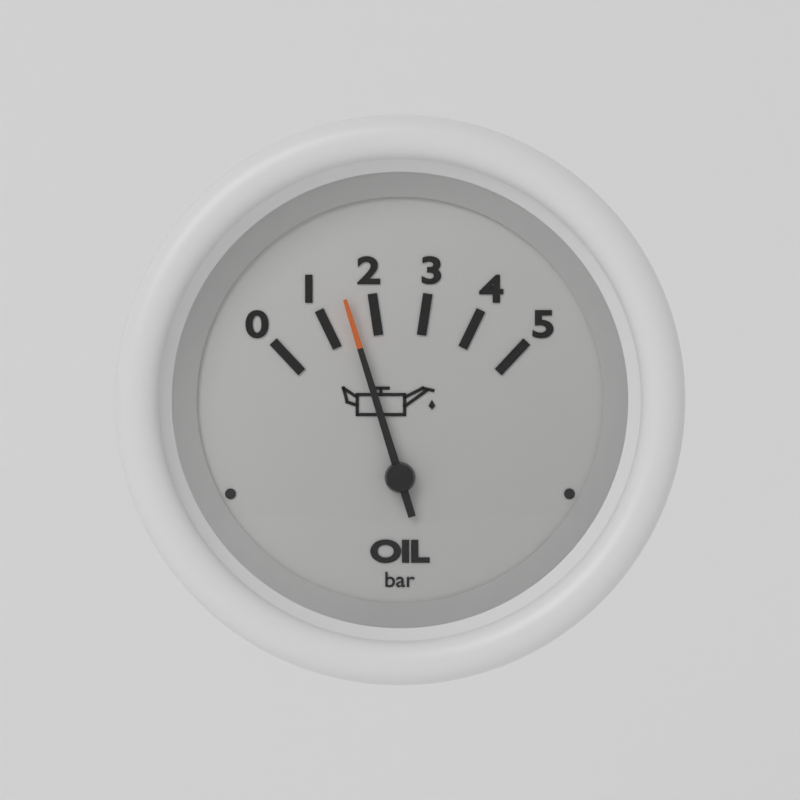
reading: 1.5 bar
